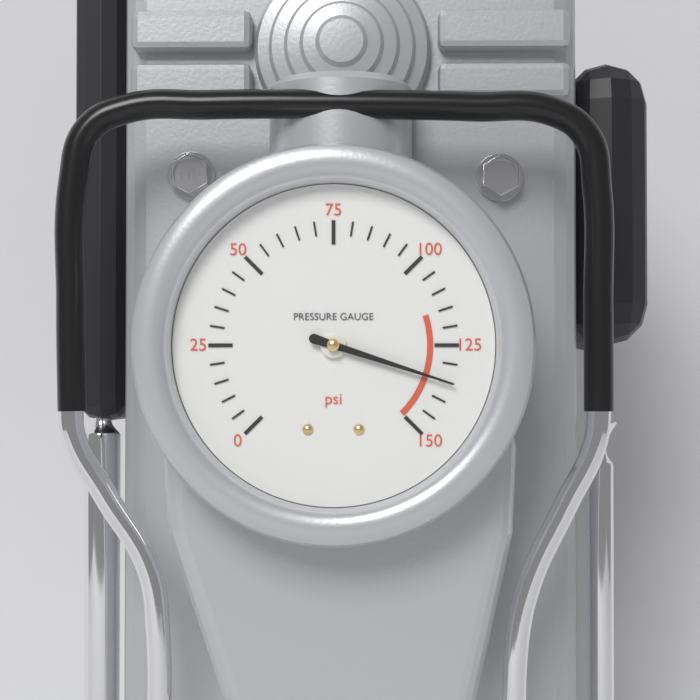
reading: 135 psi
